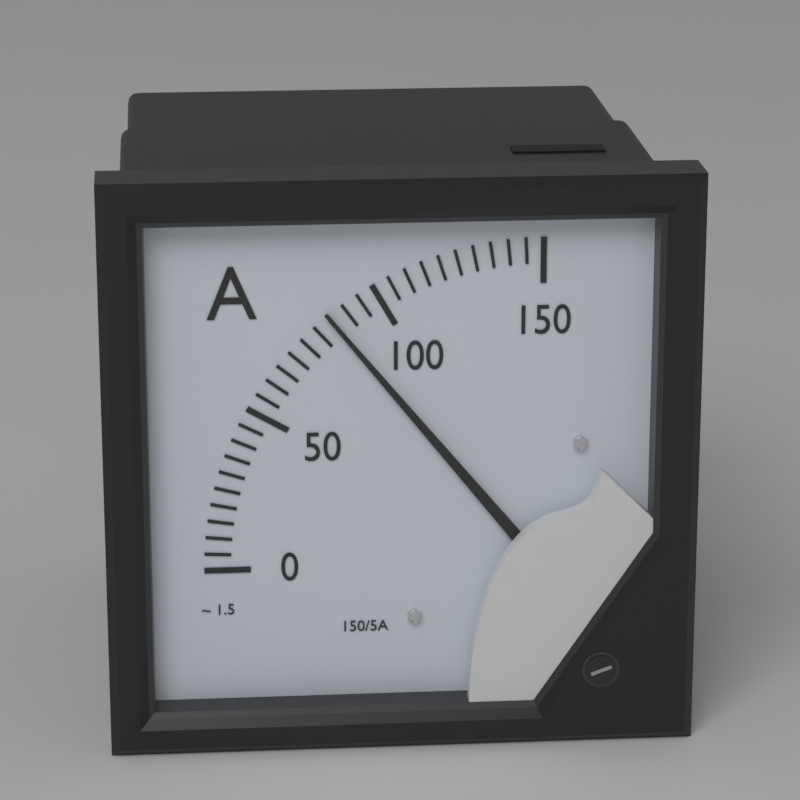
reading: 85 A
